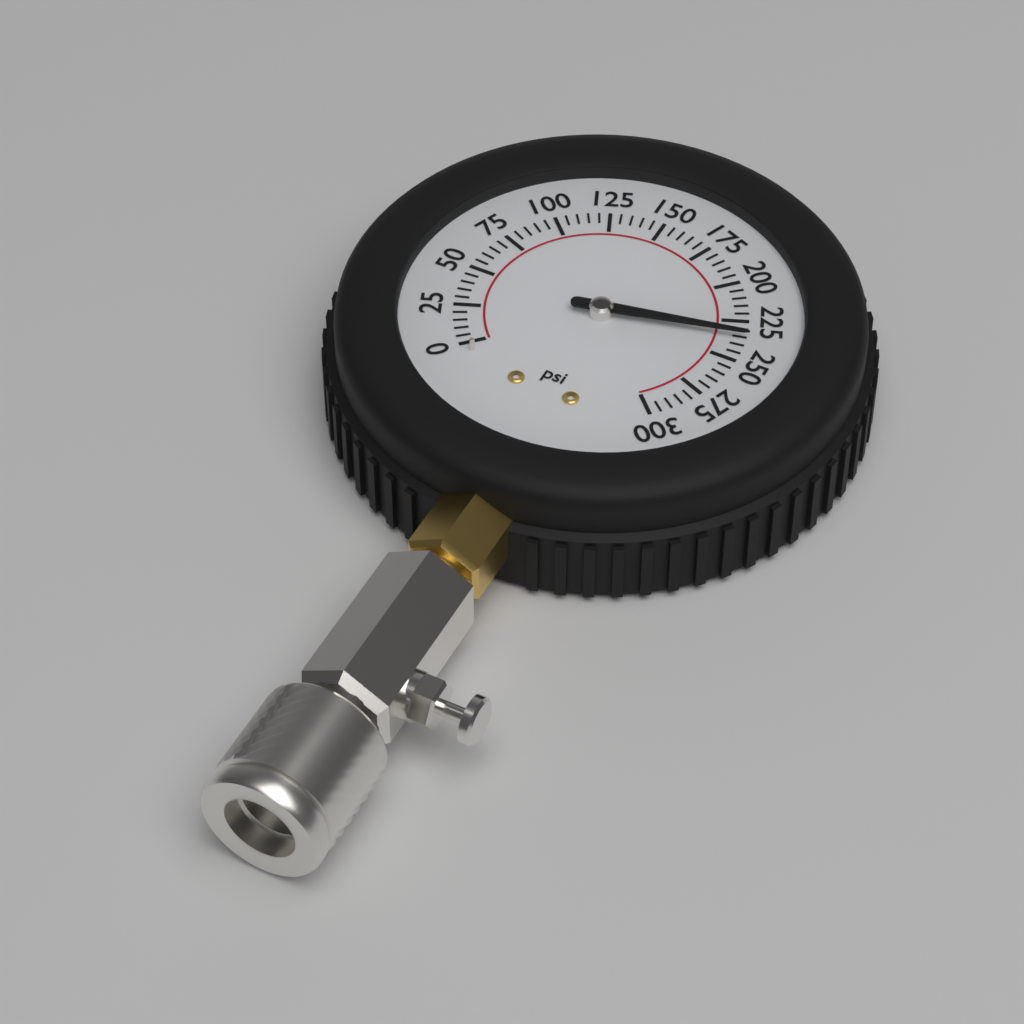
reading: 235 psi
